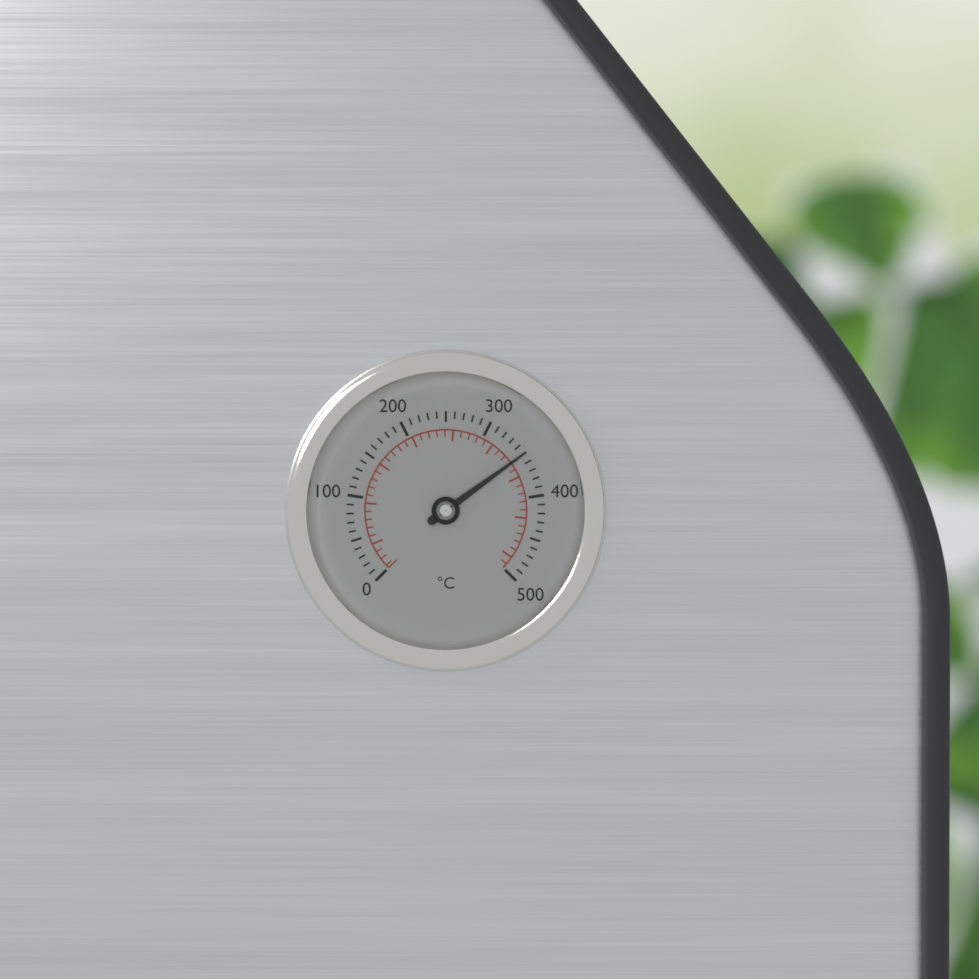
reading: 350 °C
